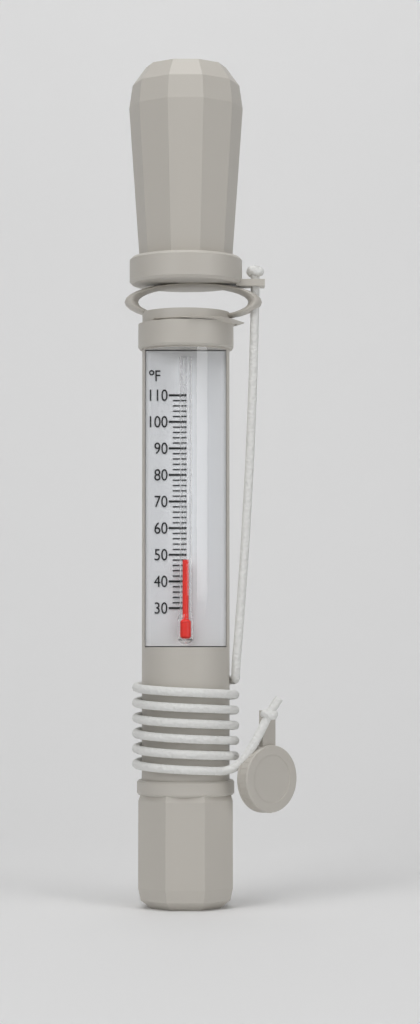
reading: 48 °F
